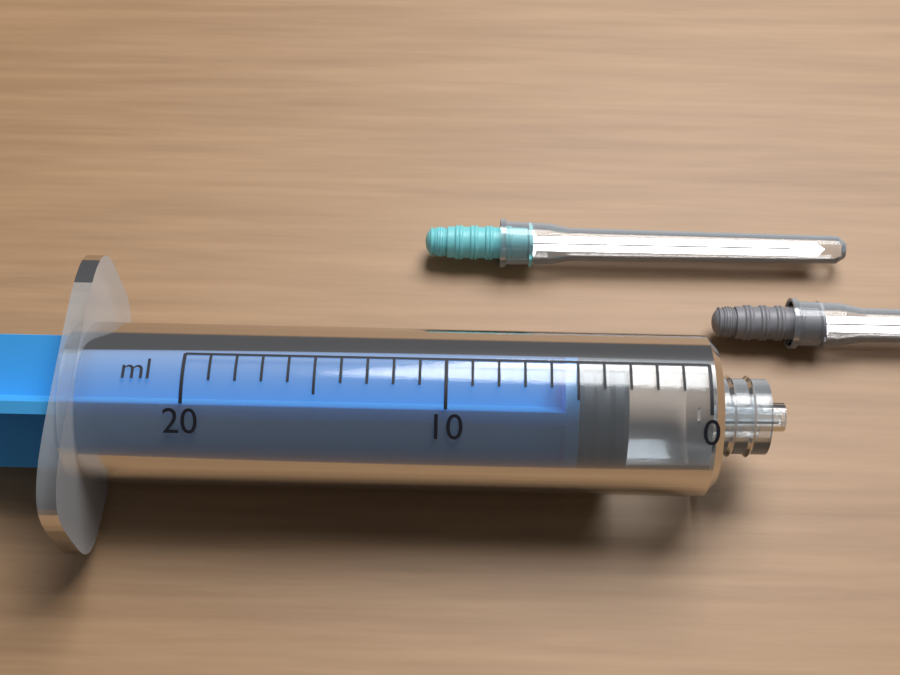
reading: 3 ml
